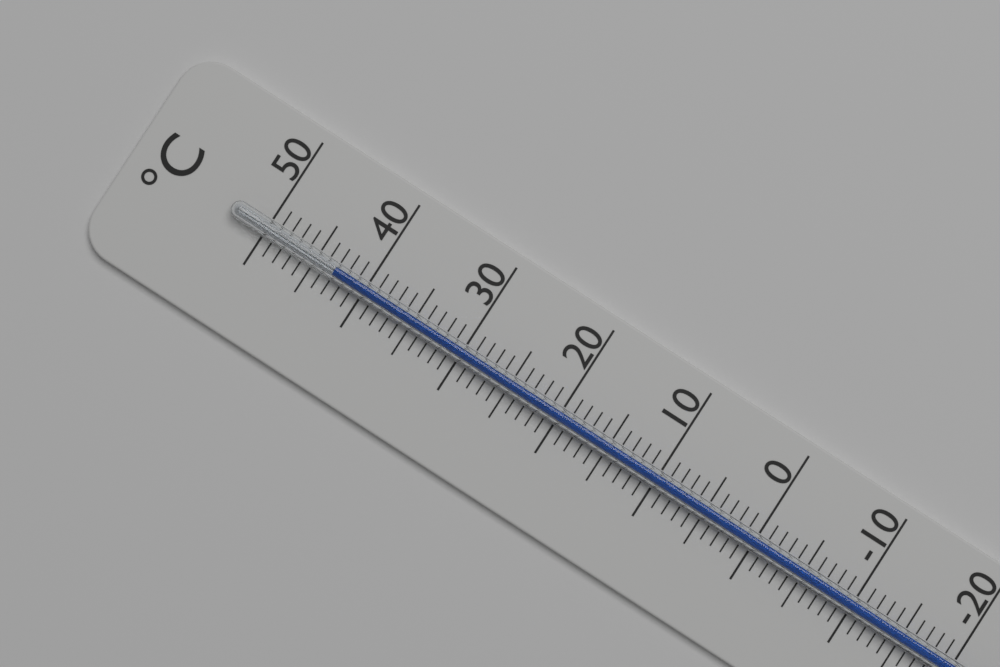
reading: 43 °C
